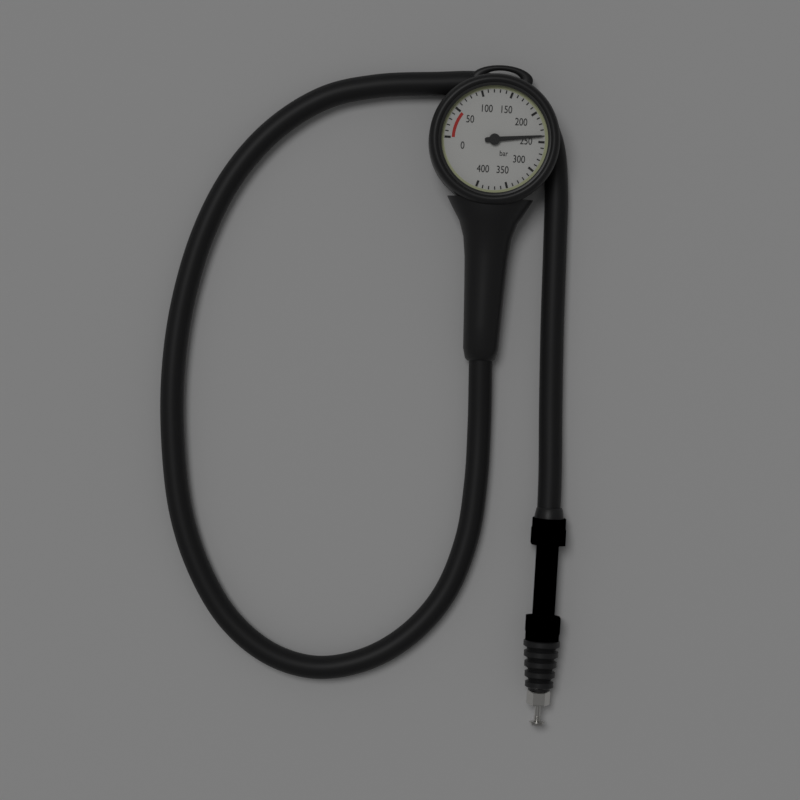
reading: 240 bar
